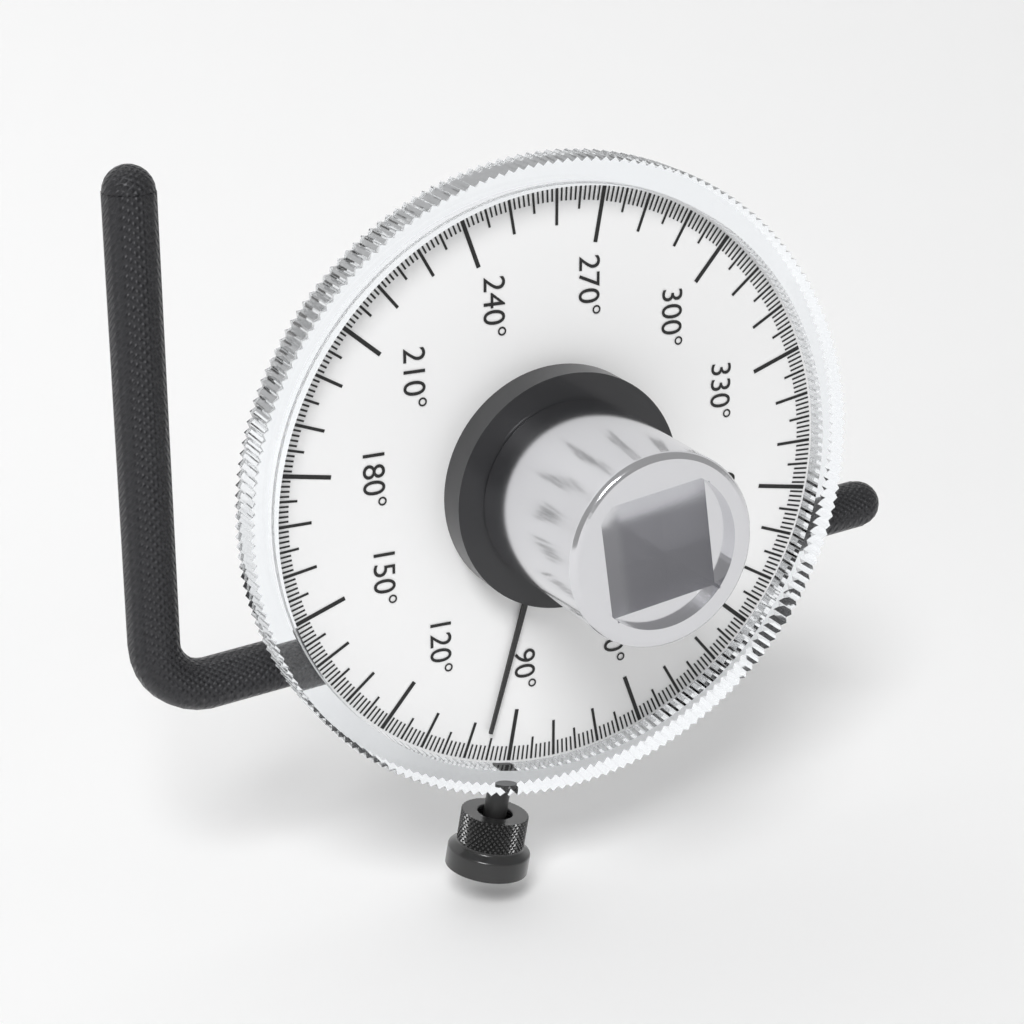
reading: 96 °
